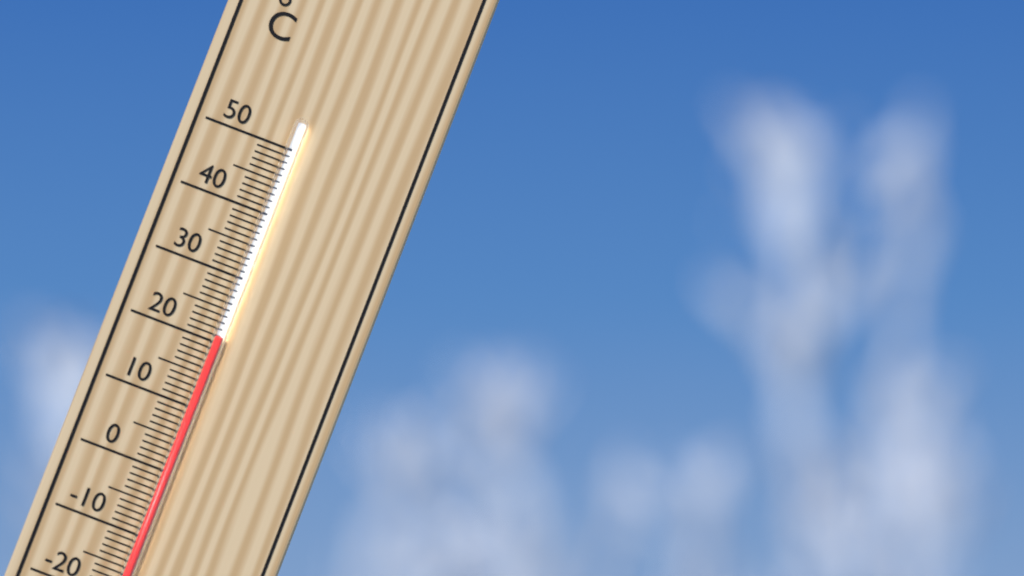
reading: 21 °C
